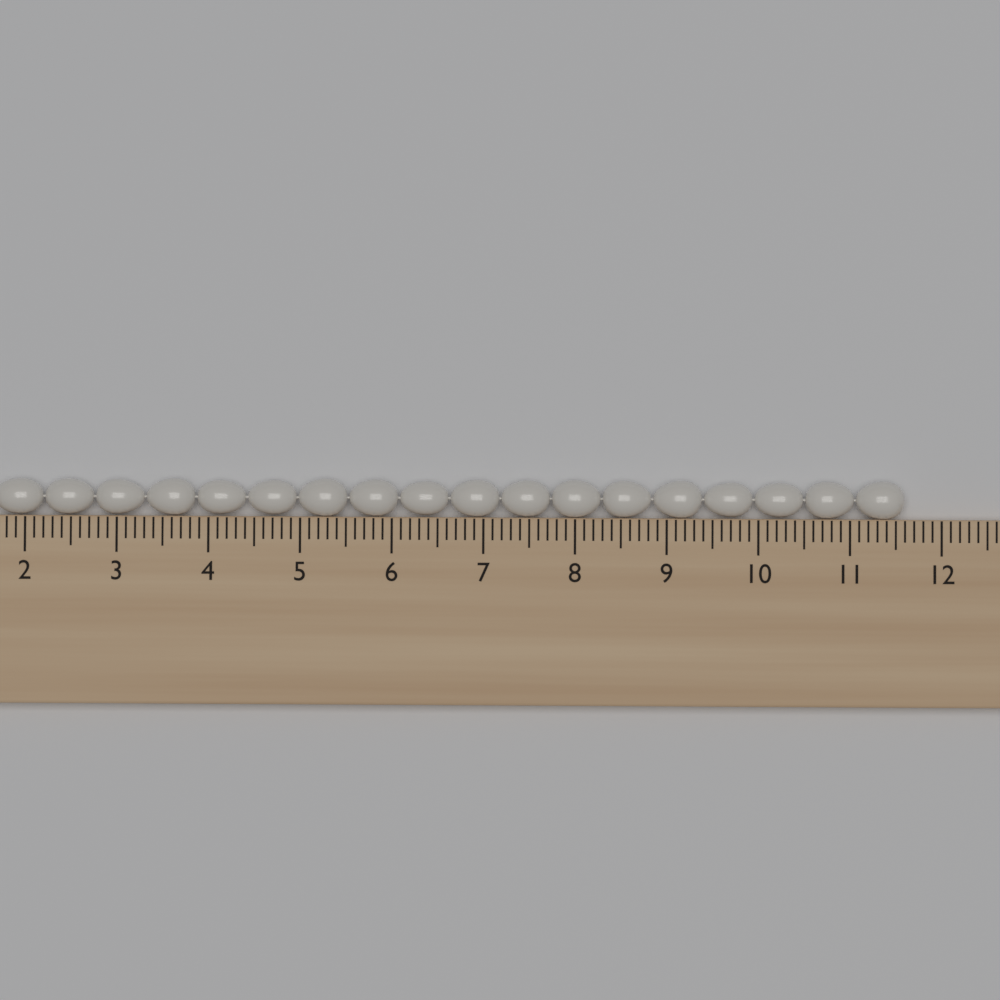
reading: 11.6 cm
